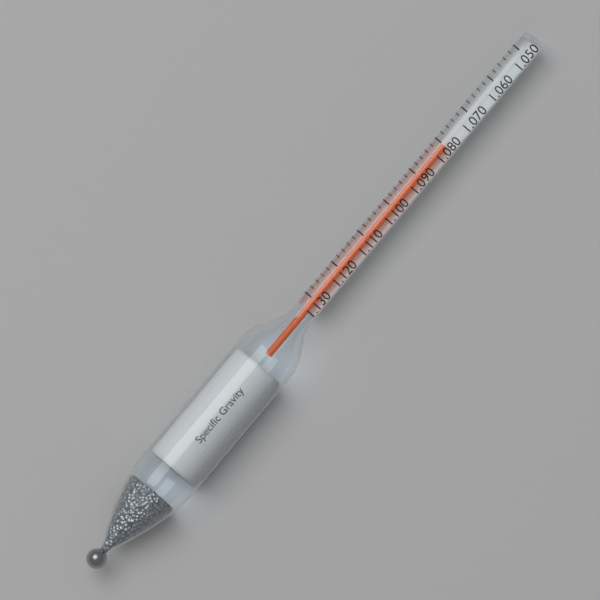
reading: 1.080 (no unit)
